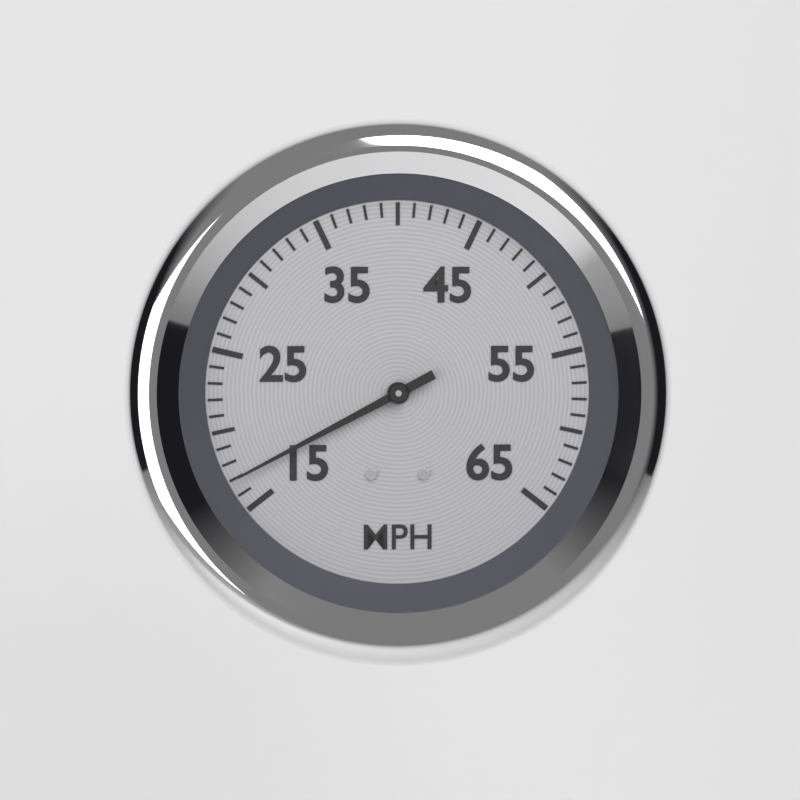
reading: 17 MPH
